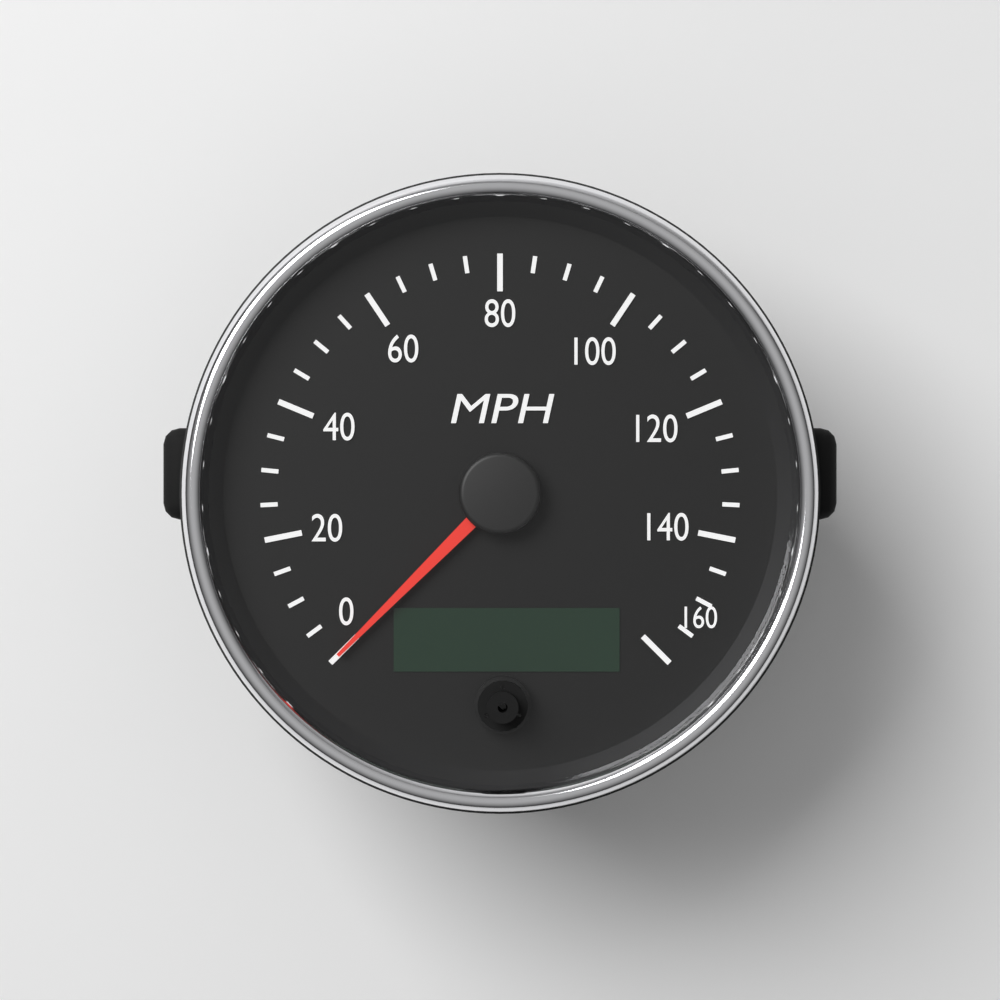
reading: 0 MPH
